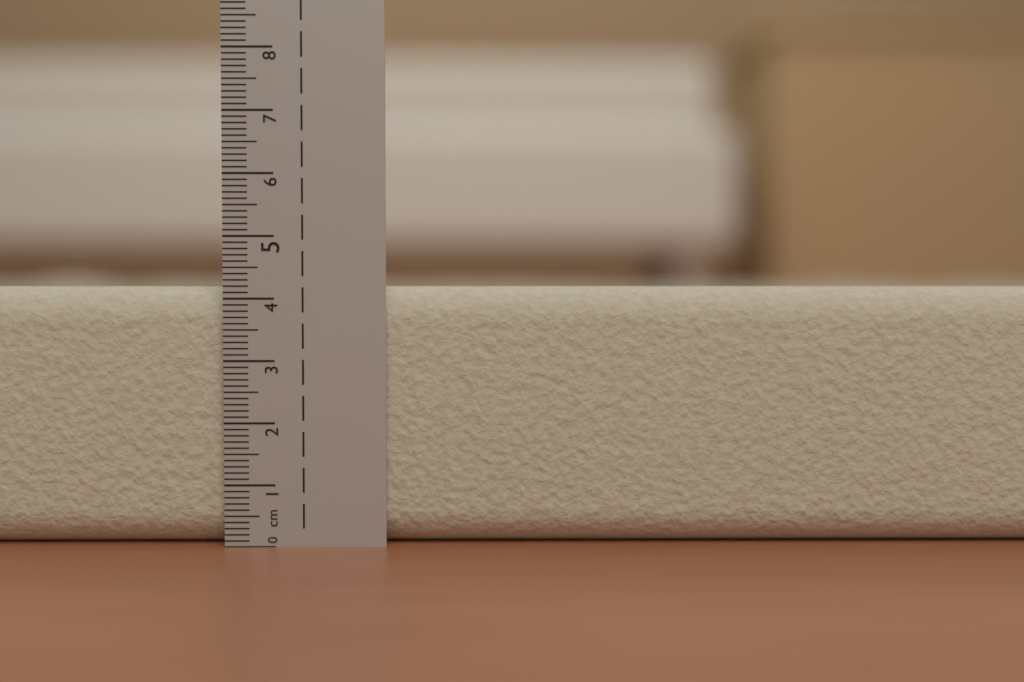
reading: 4.2 cm
